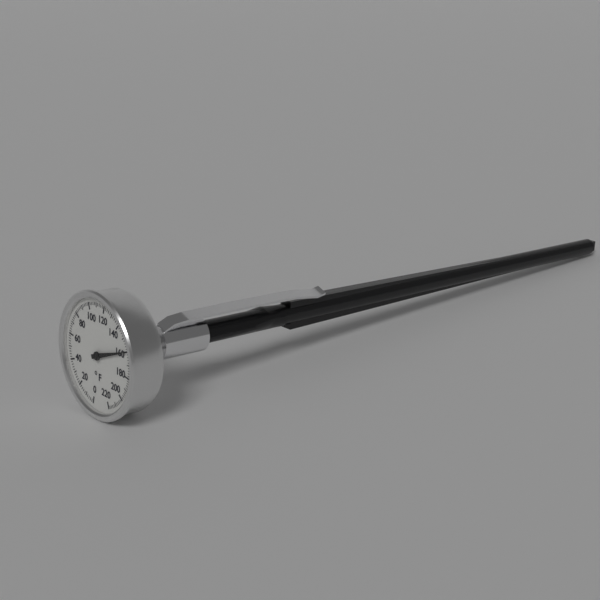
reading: 160 °F
